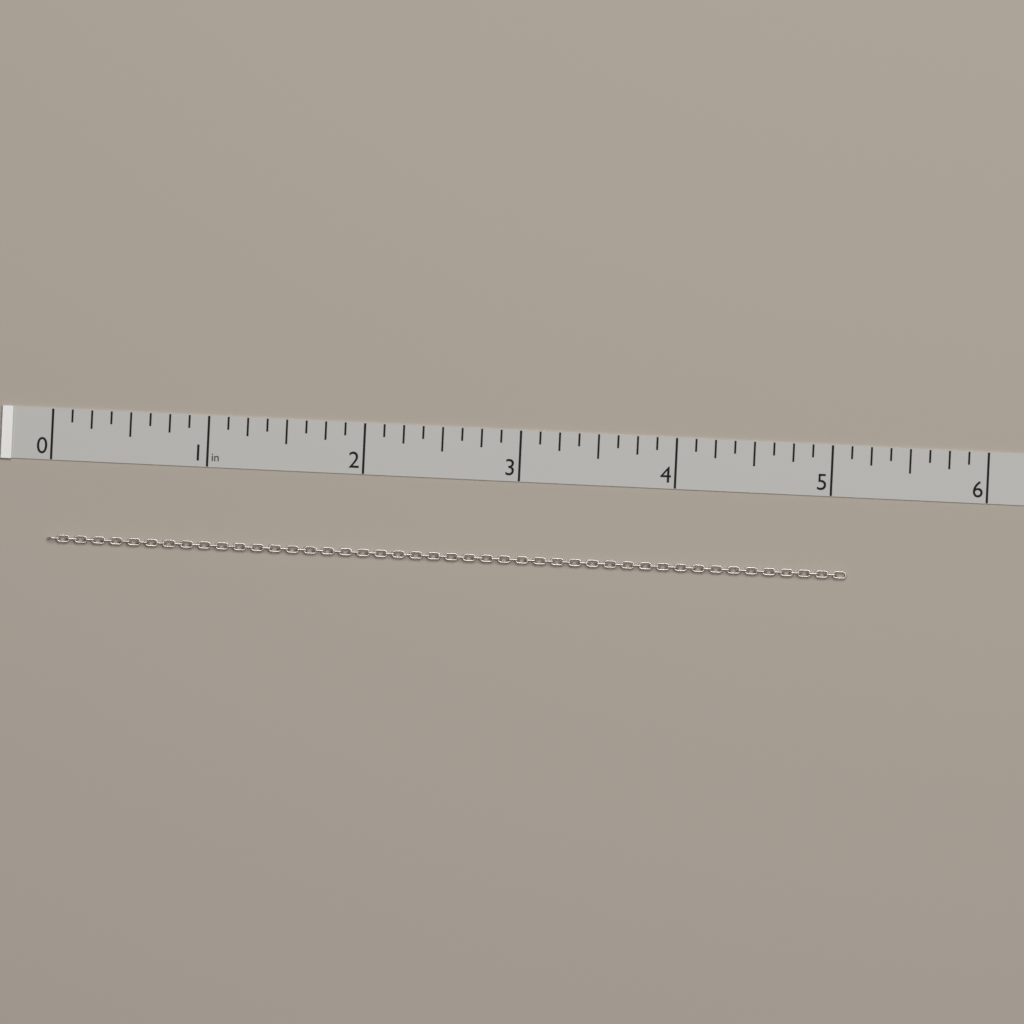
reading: 5.125 in
